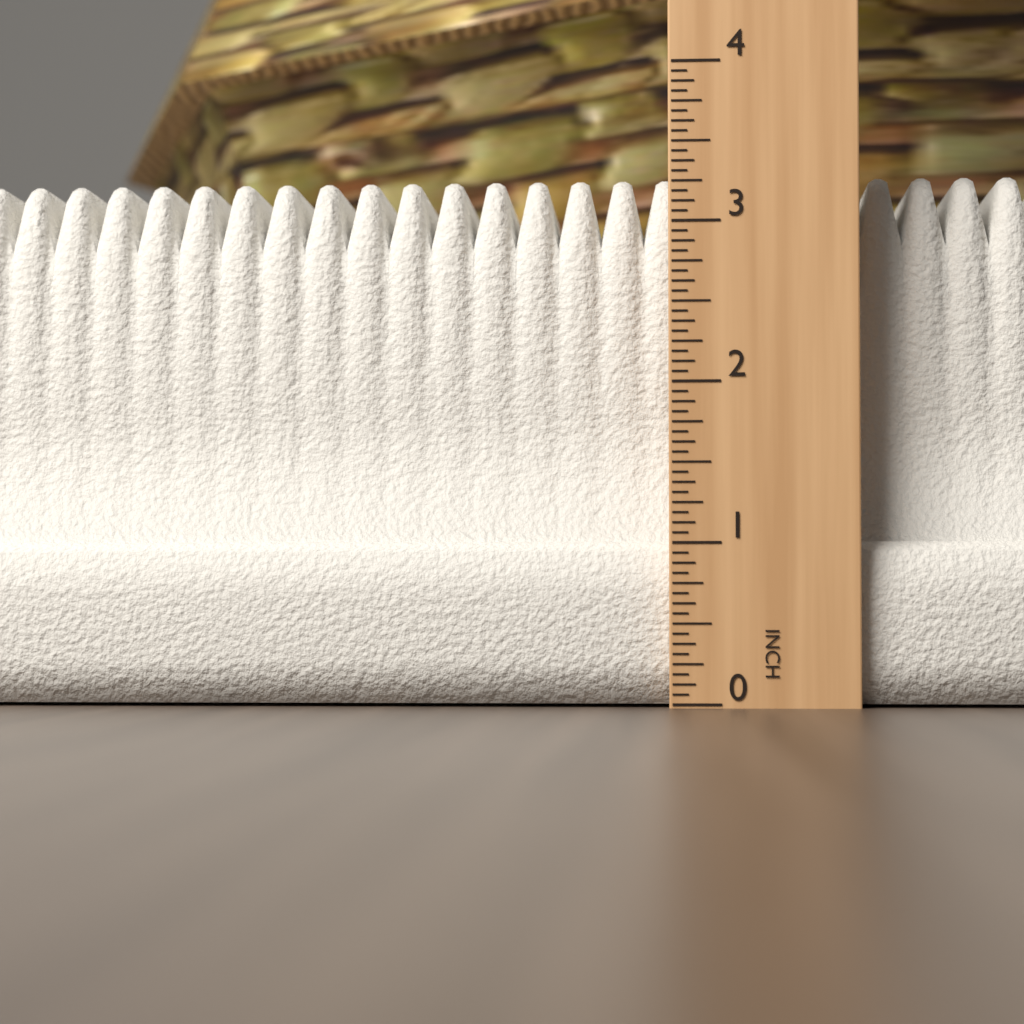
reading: 3.3750 in
